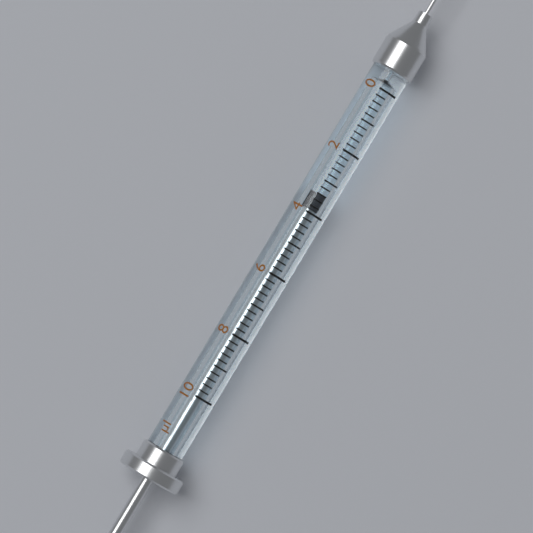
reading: 3.4 µl
